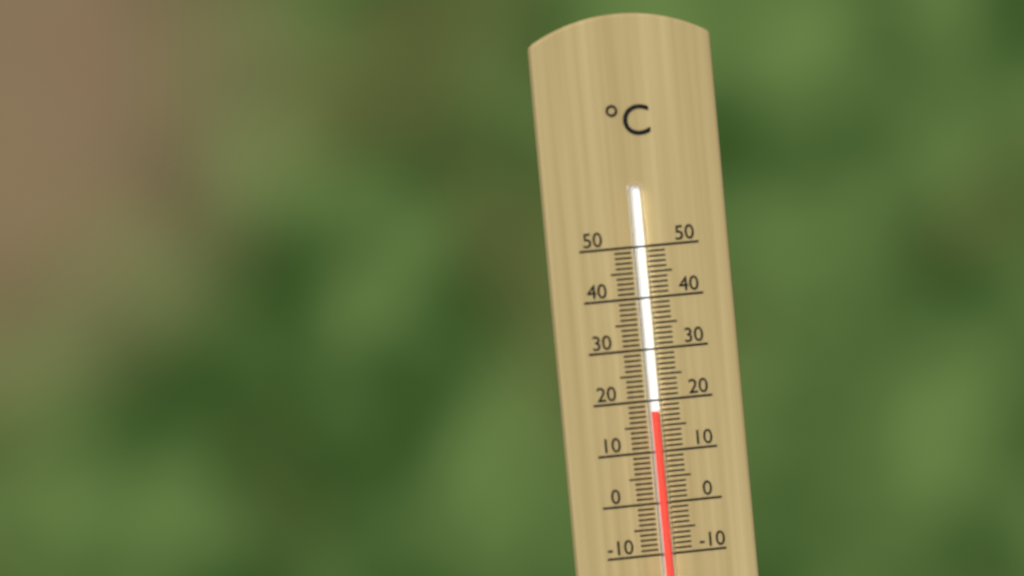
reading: 18 °C
